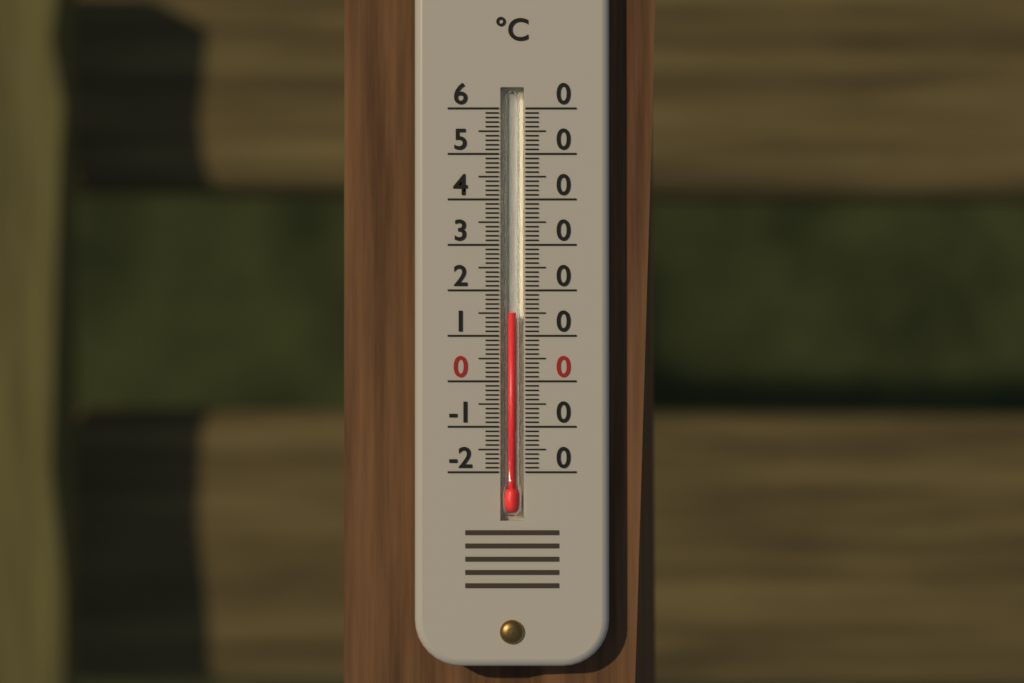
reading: 15 °C
